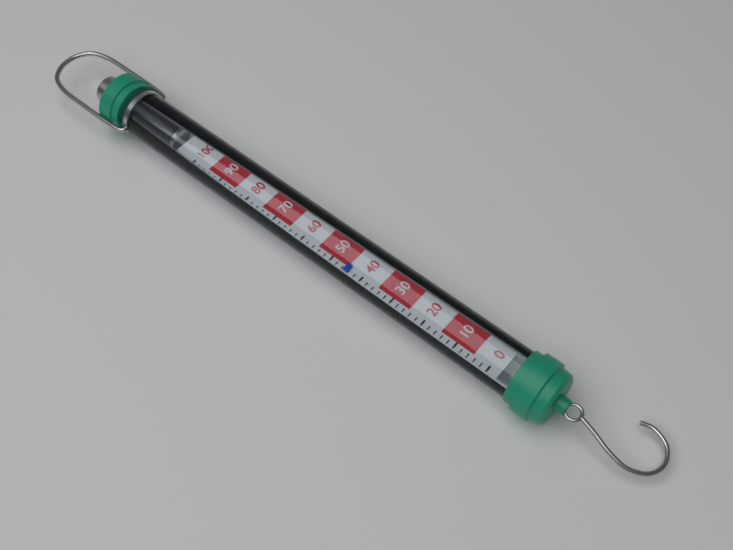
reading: 44 (no unit)
